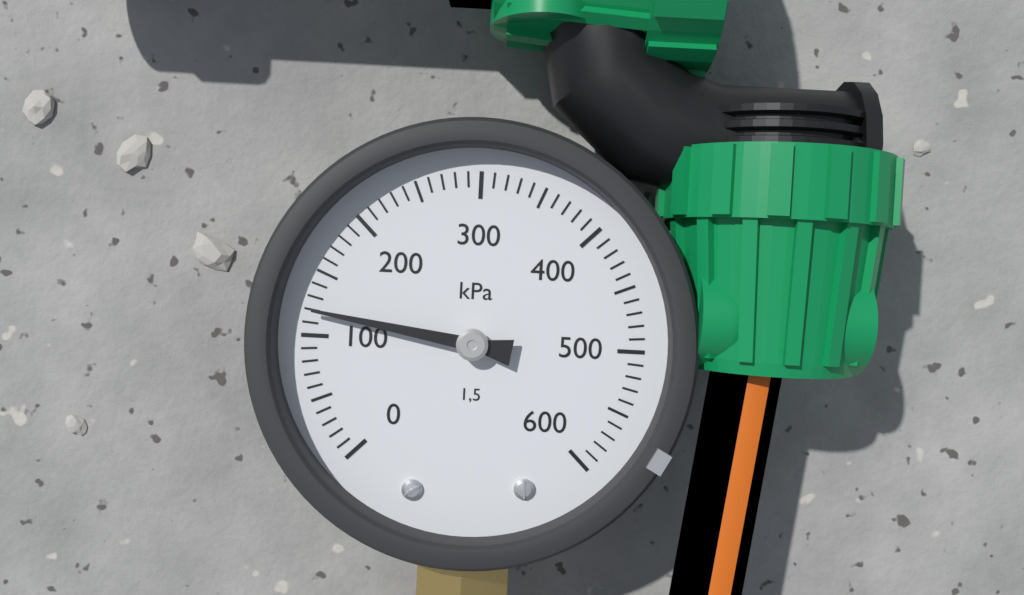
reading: 120 kPa
